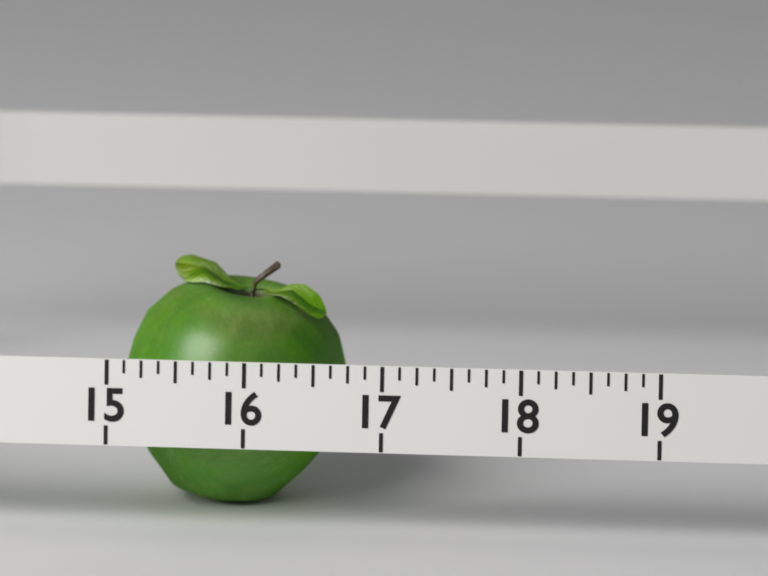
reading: 16.625 (no unit)
